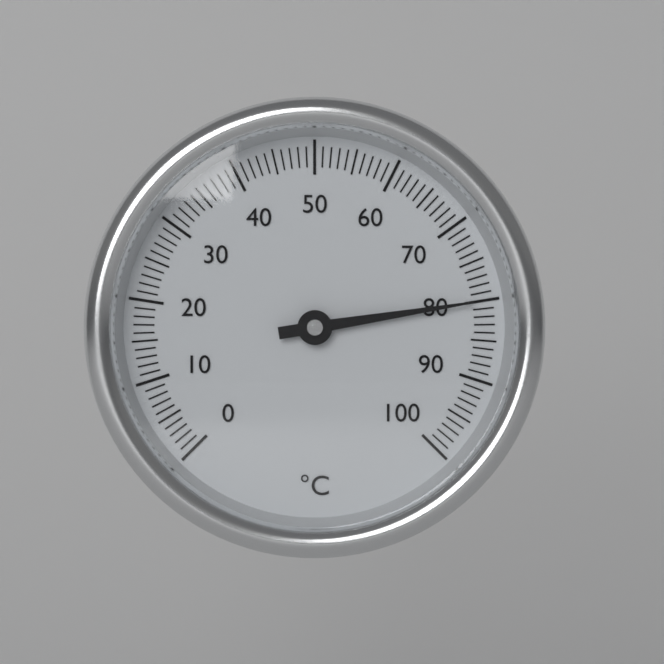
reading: 80 °C
